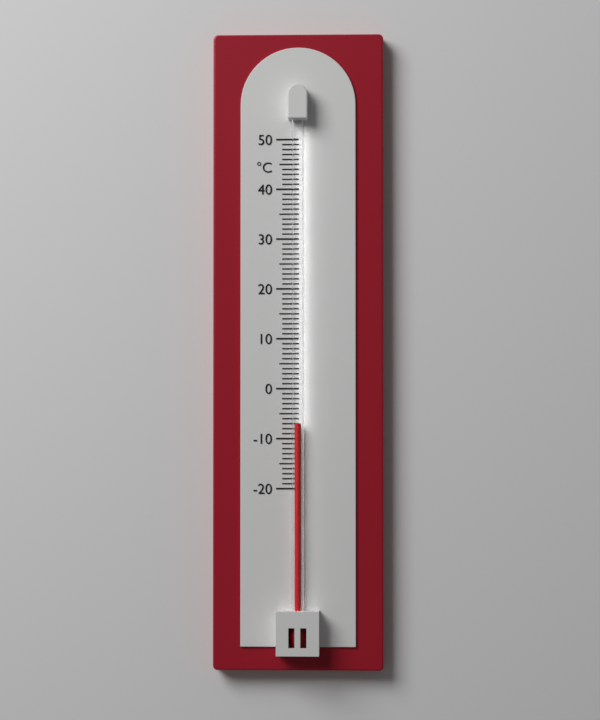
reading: -7 °C
